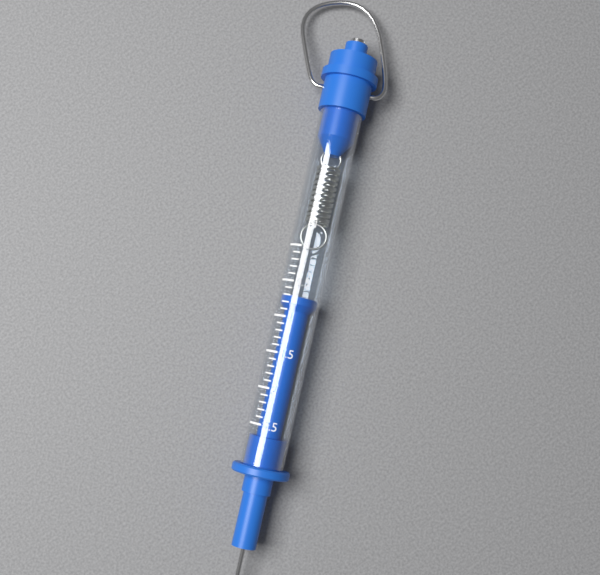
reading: 0.7 N
